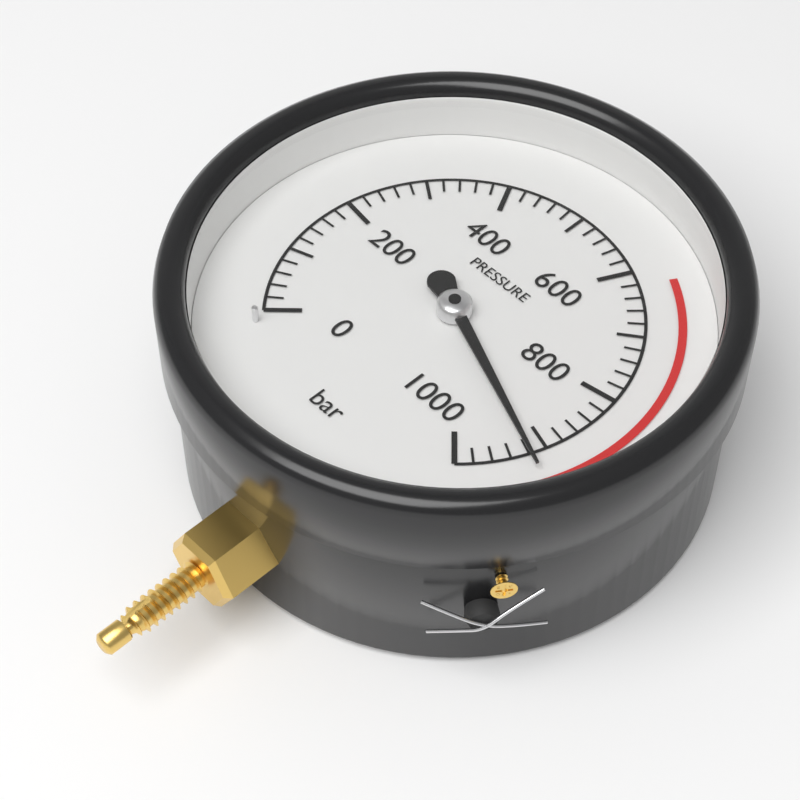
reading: 920 bar
